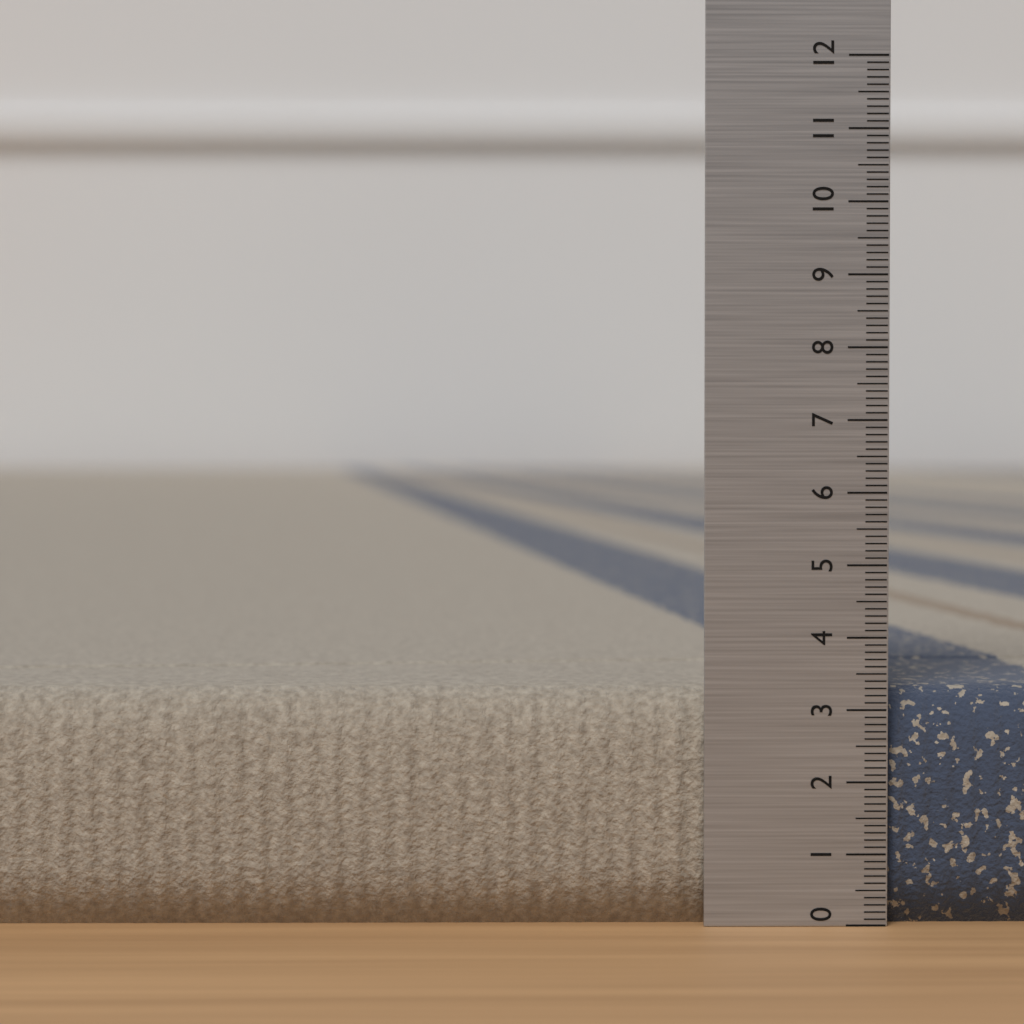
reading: 3.3 (no unit)
